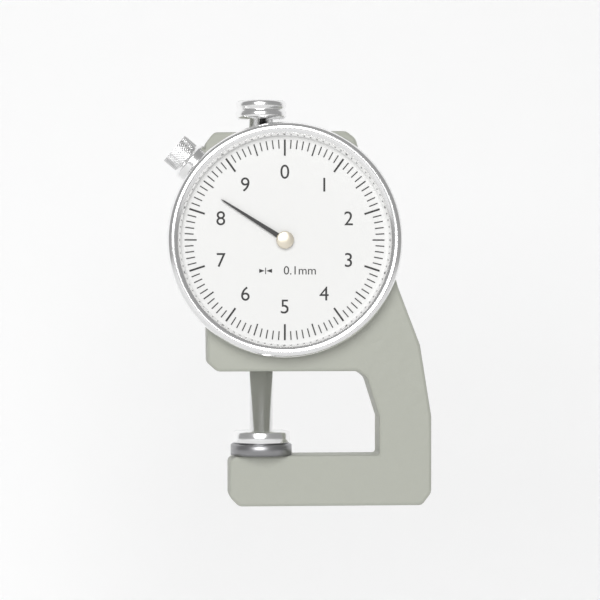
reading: 8.4 mm
